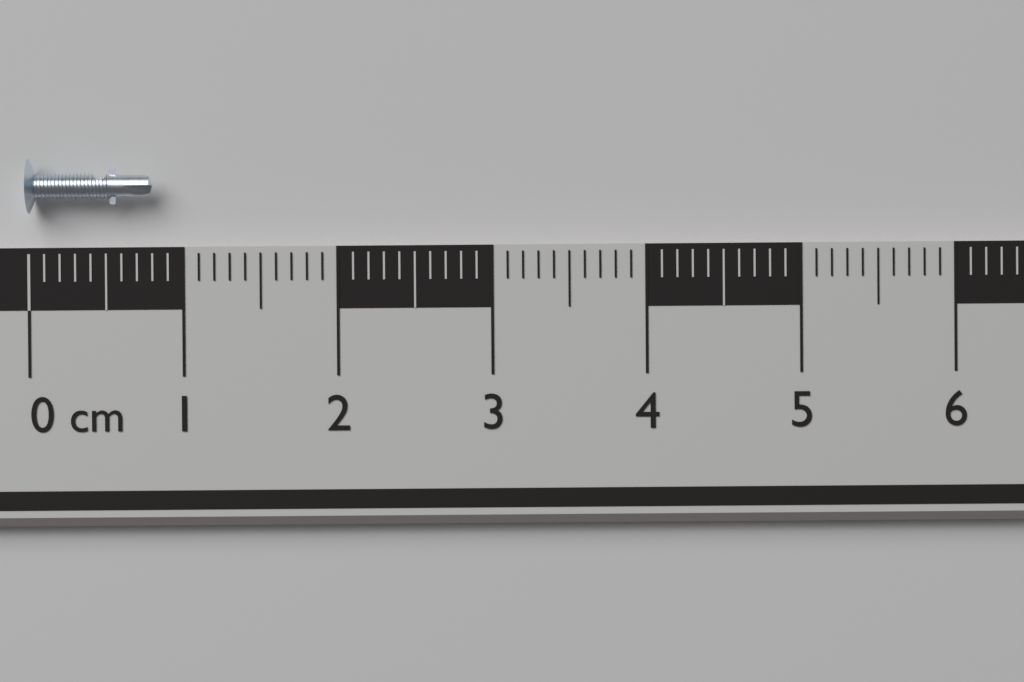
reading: 0.8 cm
